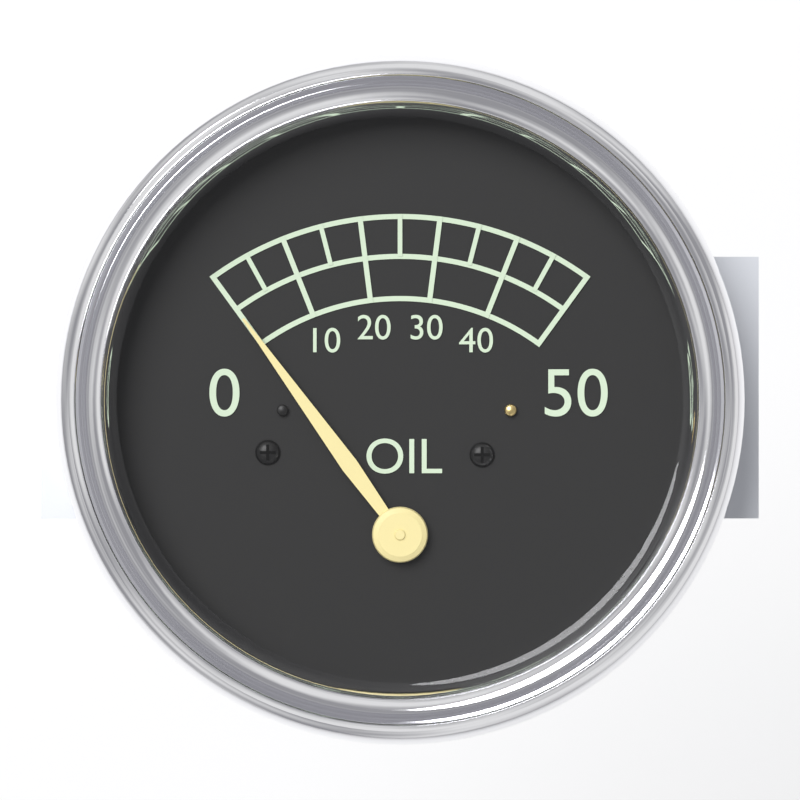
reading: 0 (no unit)
